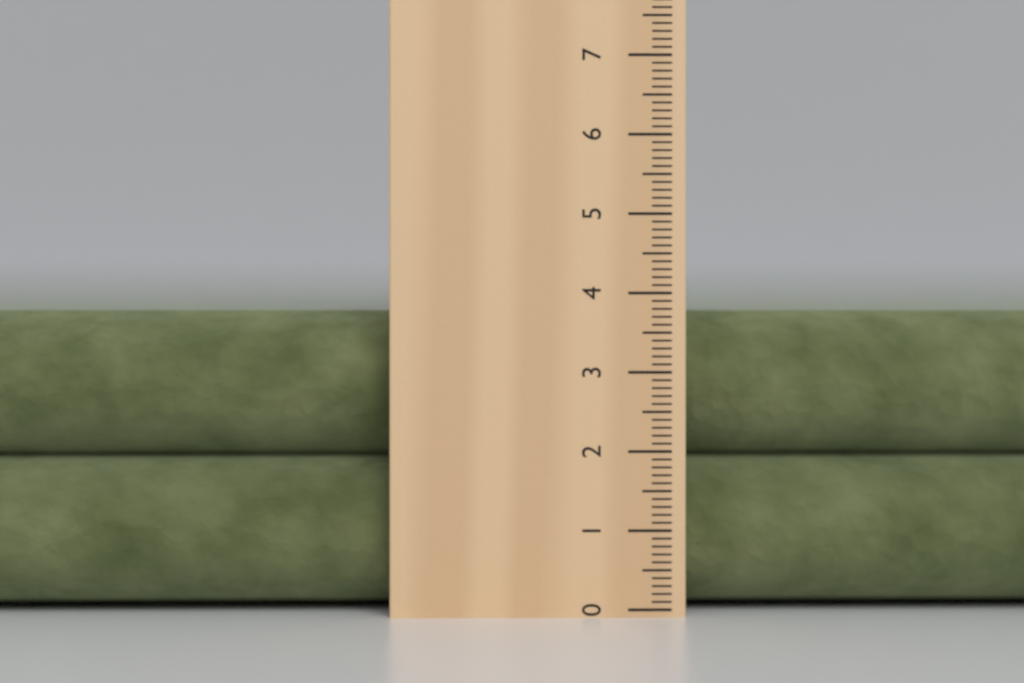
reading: 3.8 cm
